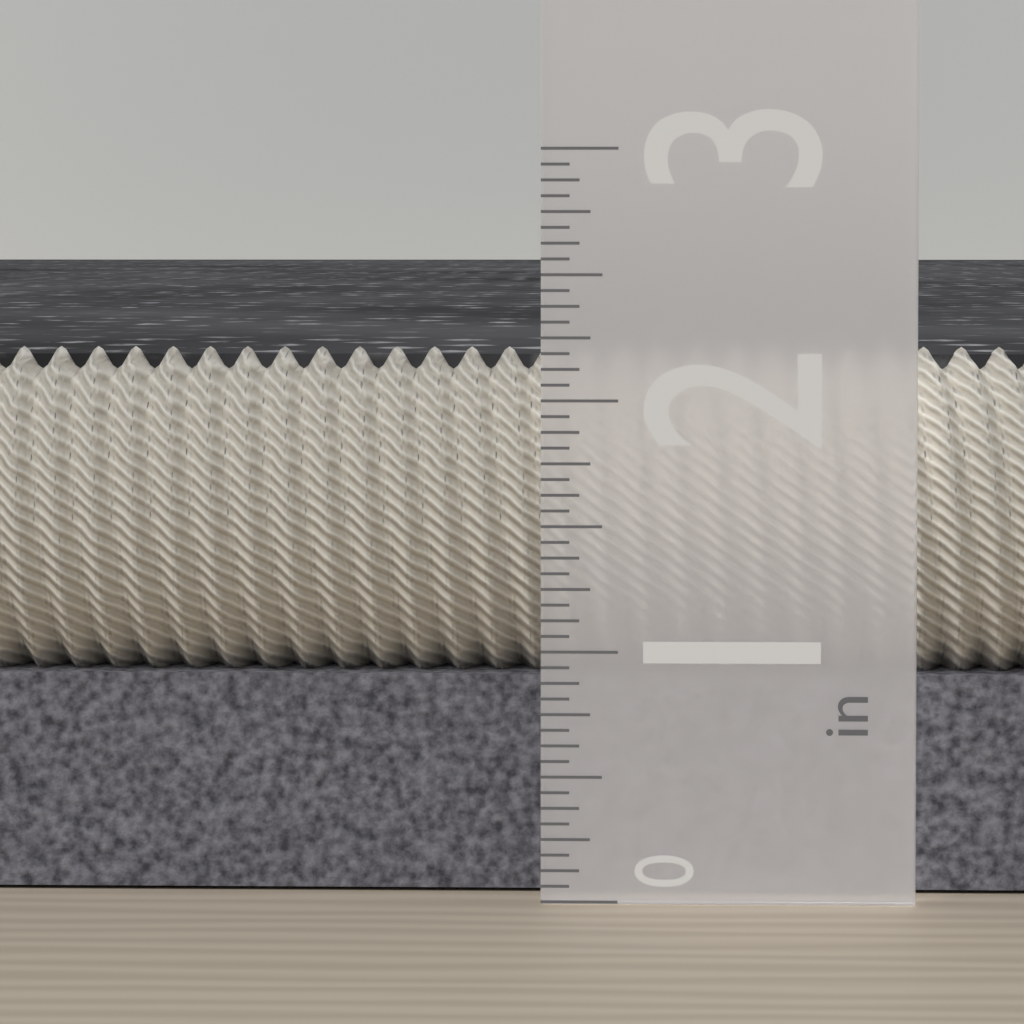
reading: 2.1875 in
